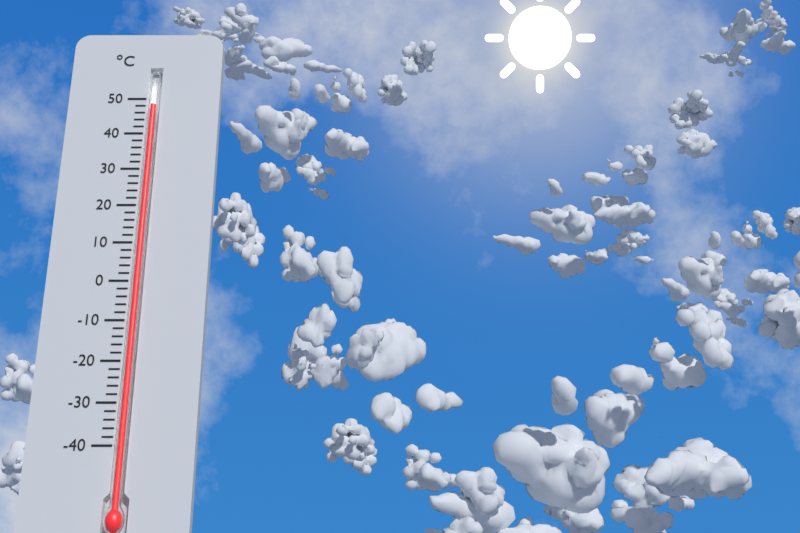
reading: 48 °C
